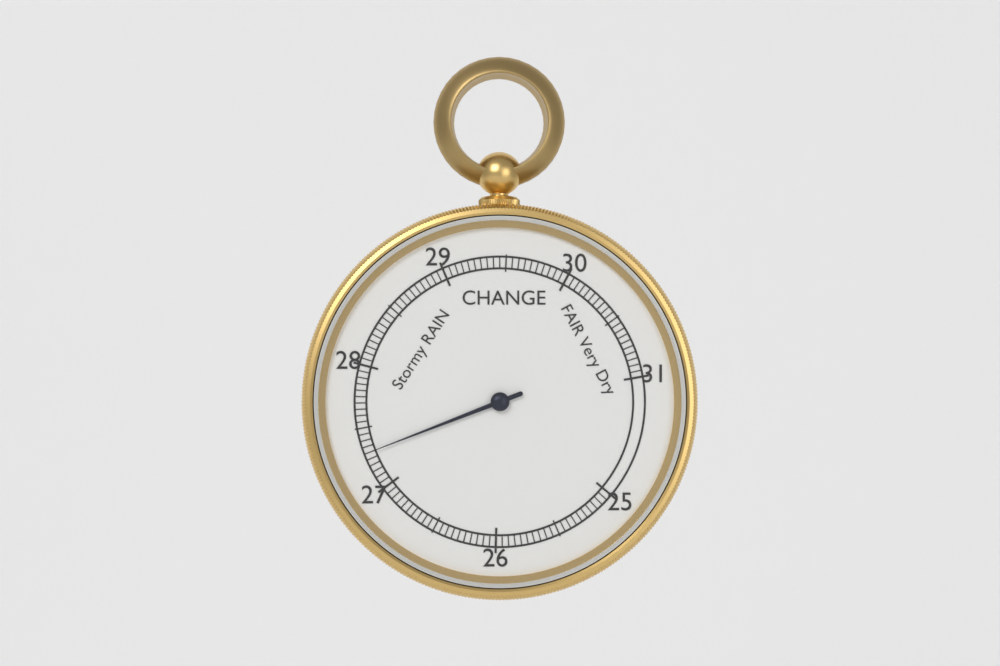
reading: 27.30 inHg
